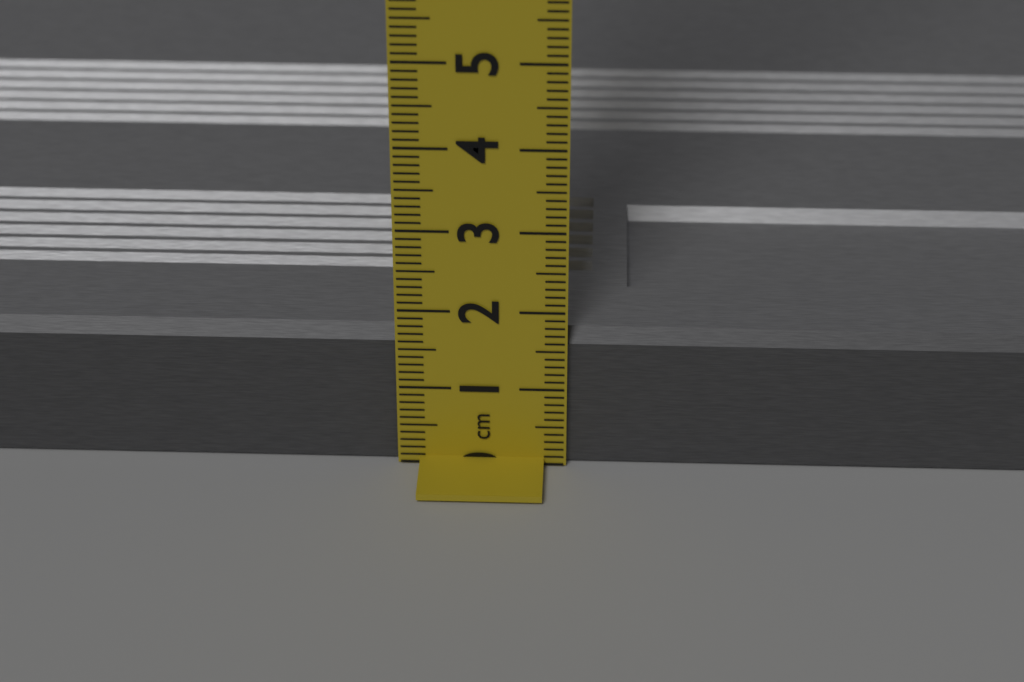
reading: 1.7 cm
